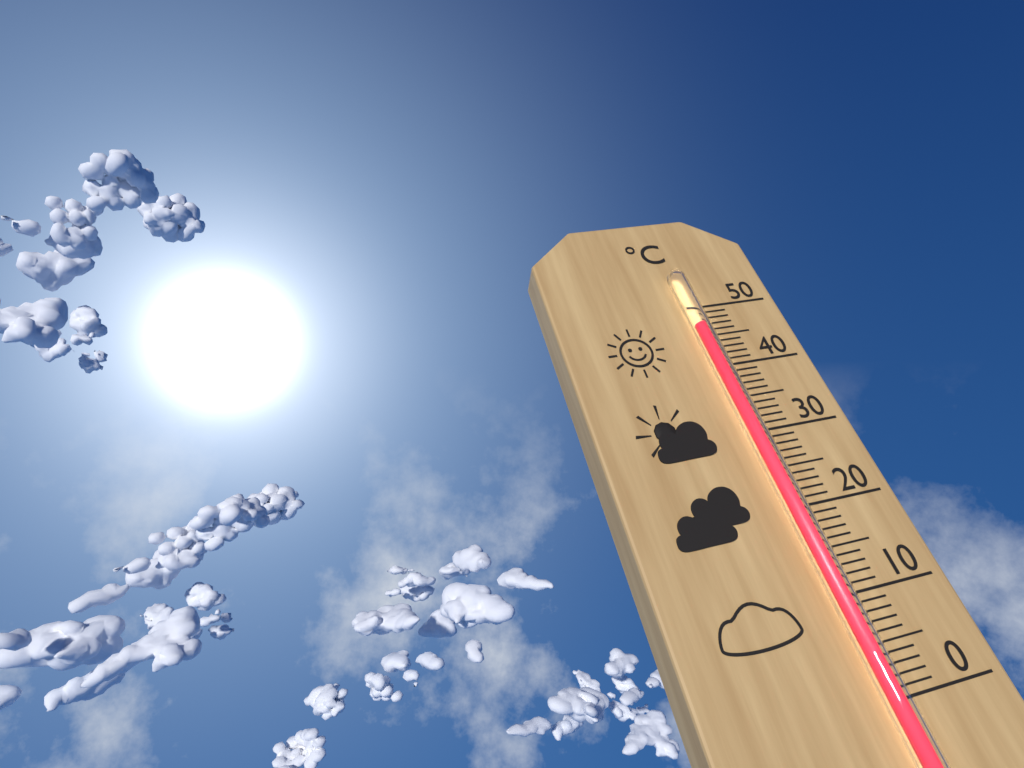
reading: 46 °C
